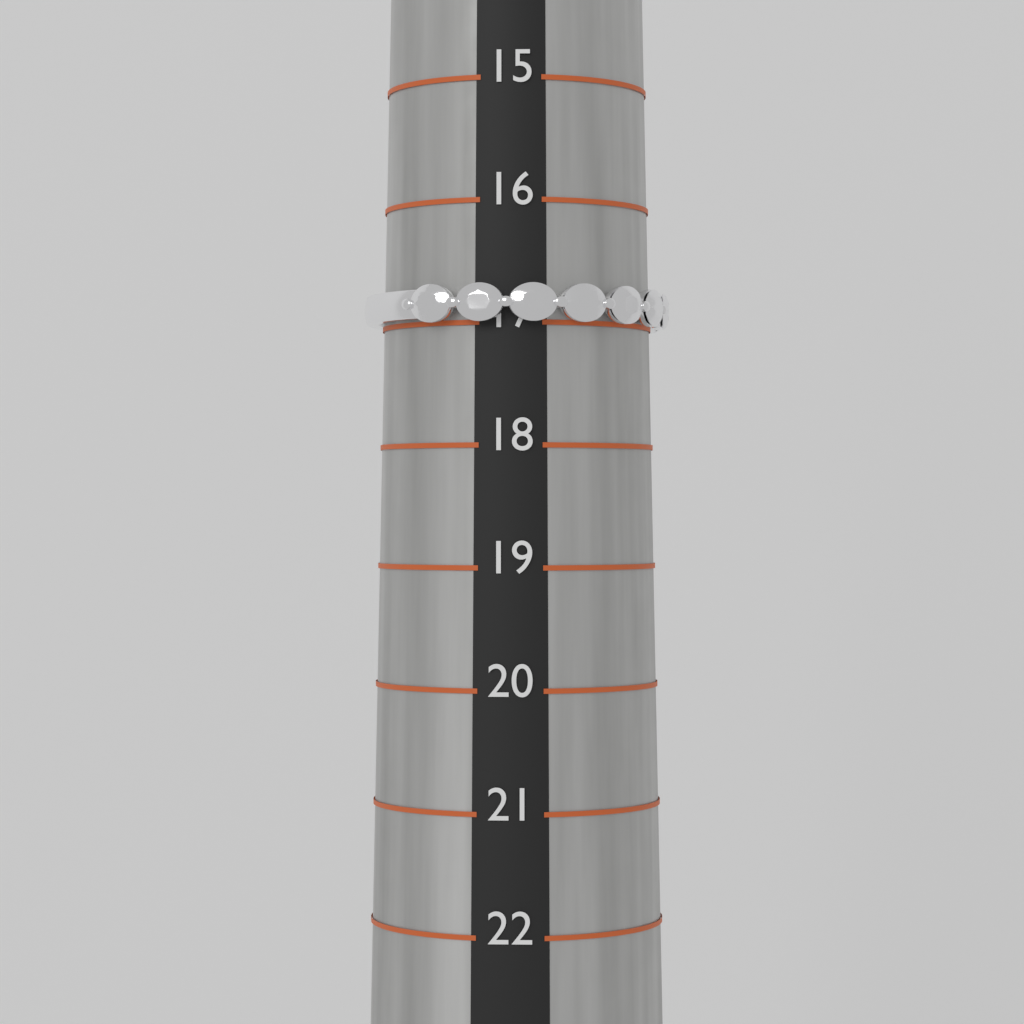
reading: 17 (no unit)
